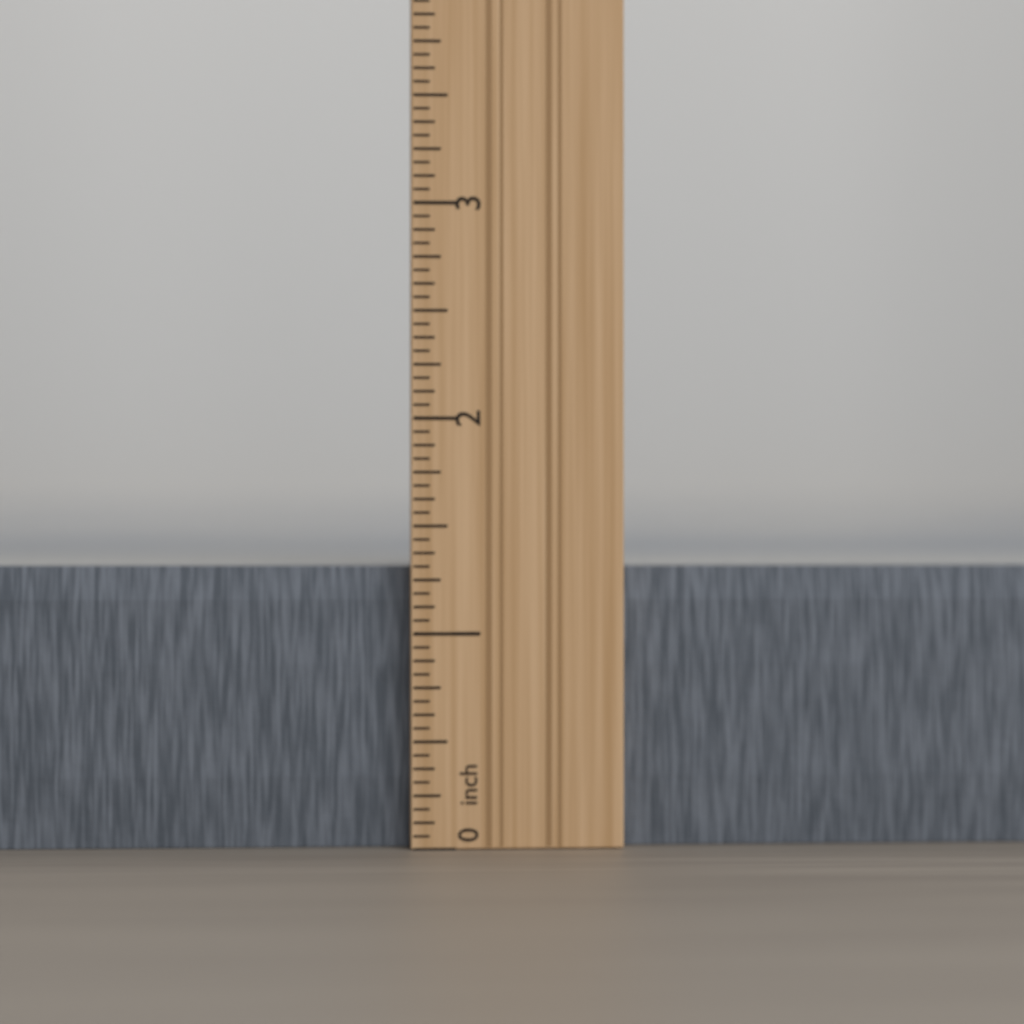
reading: 1.3125 in
